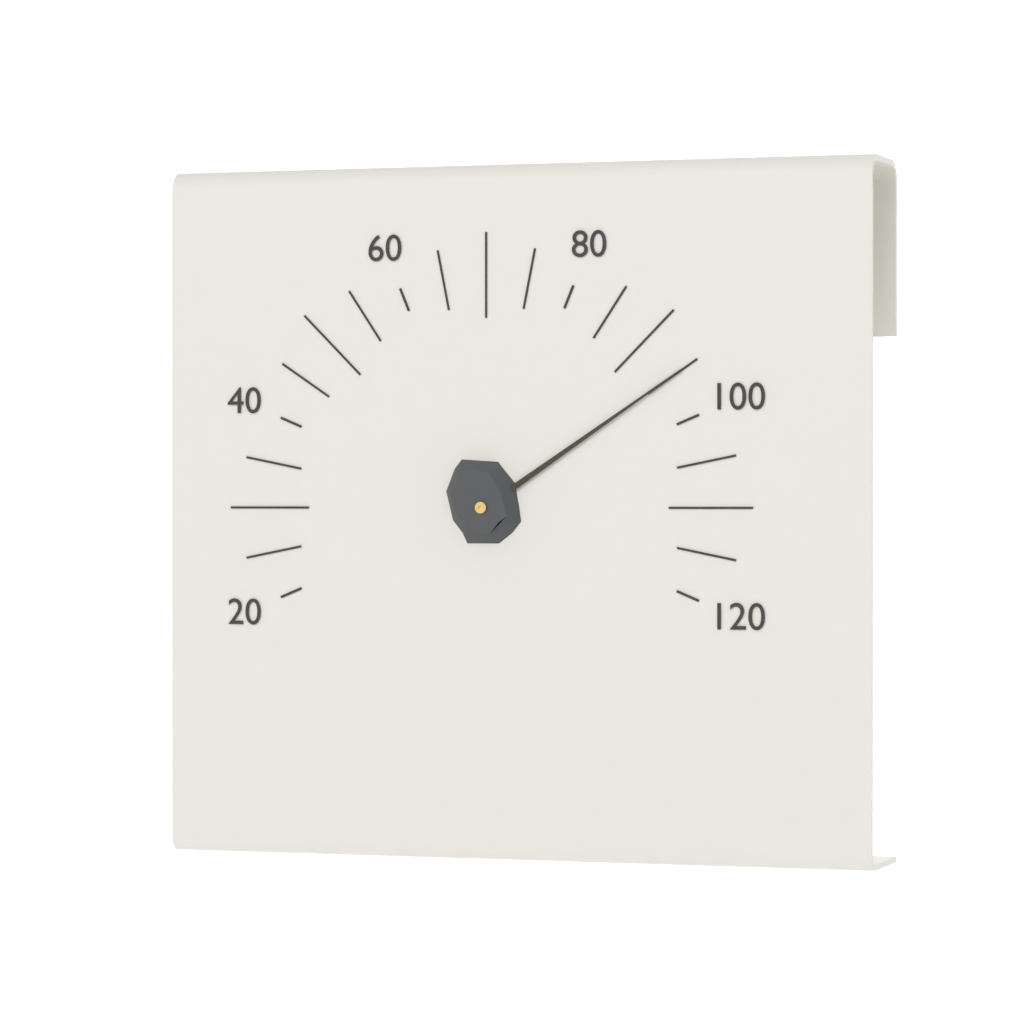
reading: 95 (no unit)
